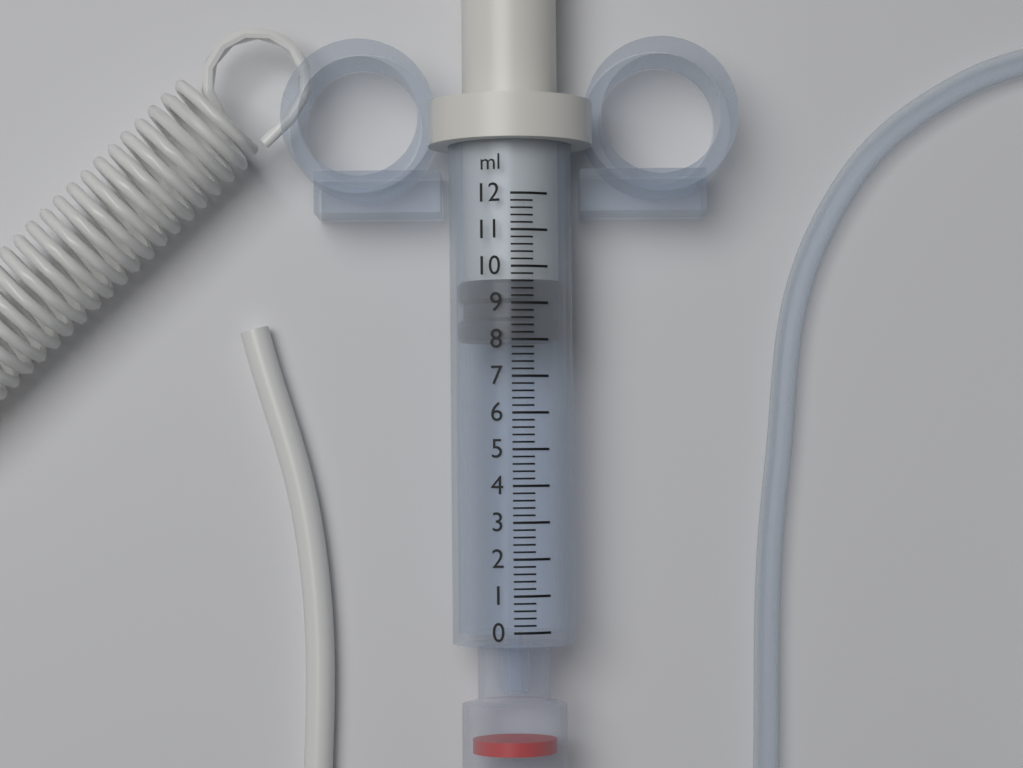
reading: 8.0 ml
